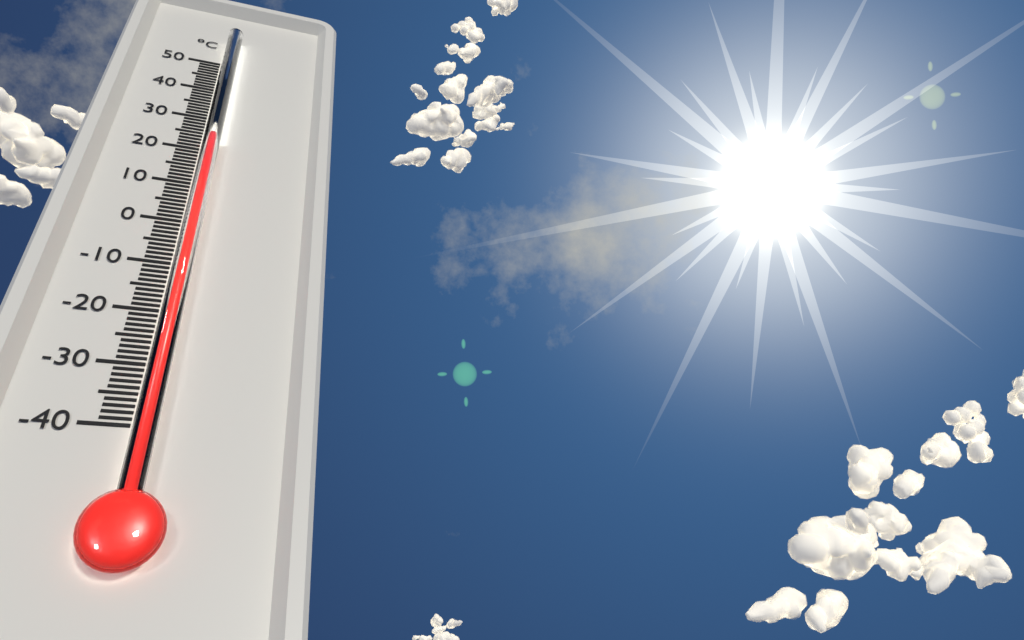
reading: 22 °C
